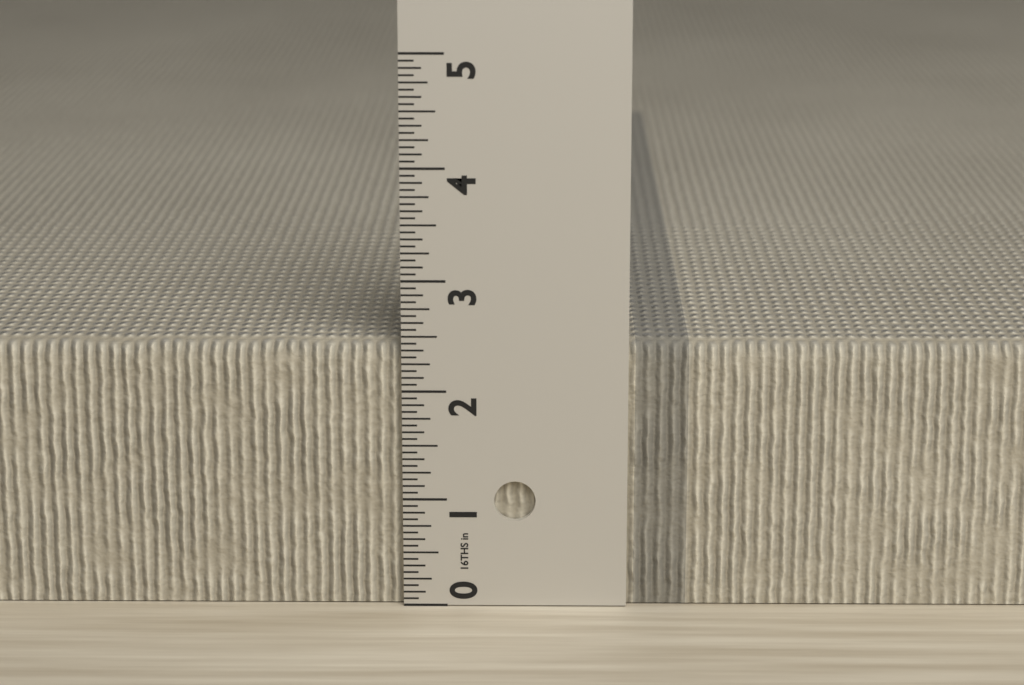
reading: 2.4375 in
